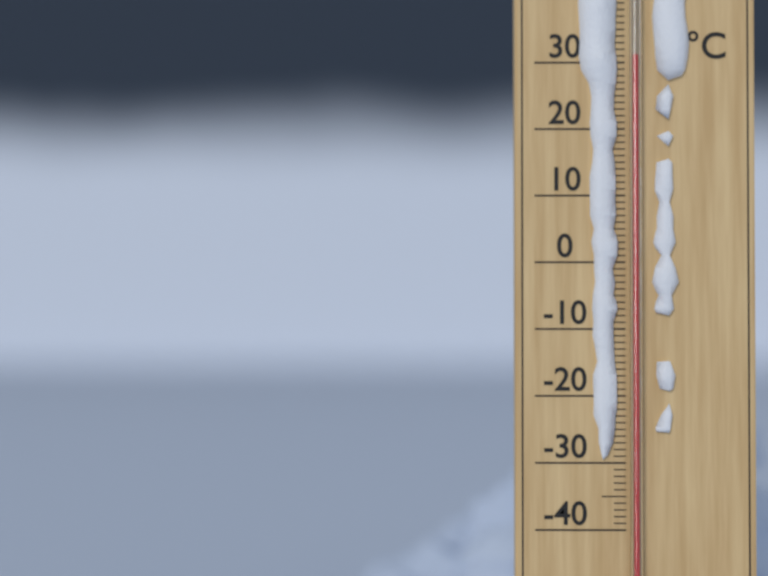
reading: 31 °C
